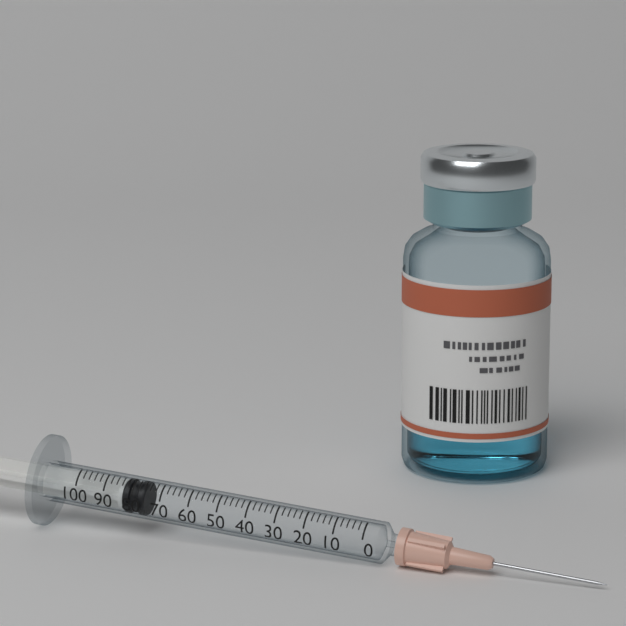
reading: 76 (no unit)
